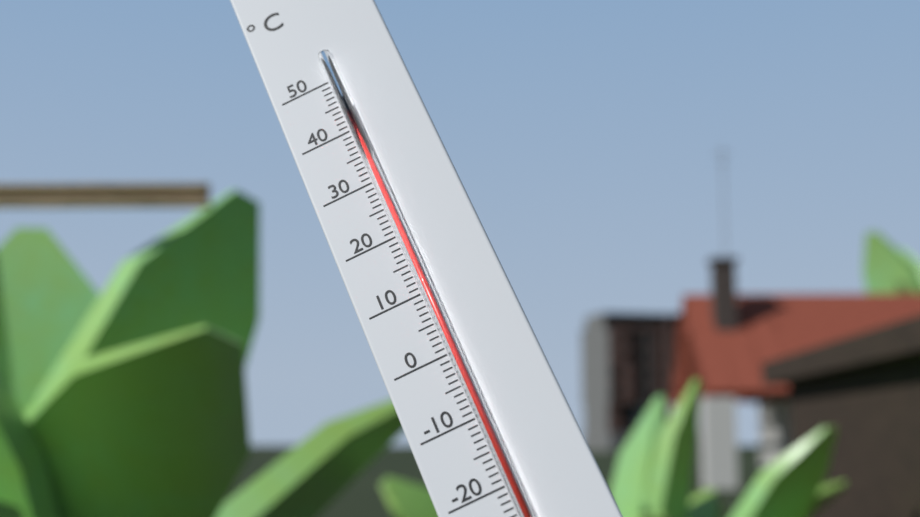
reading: 45 °C
